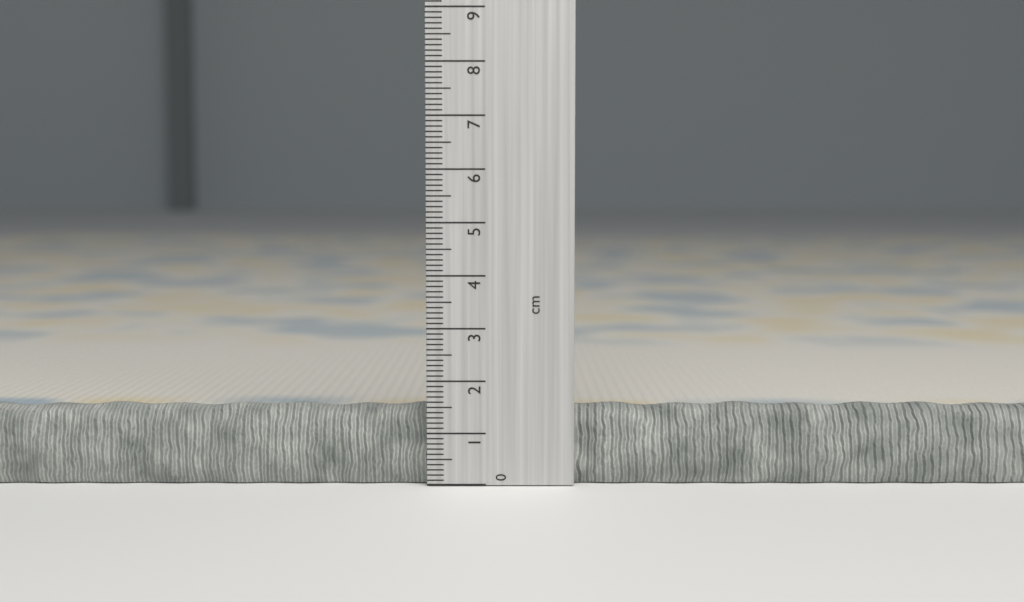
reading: 1.5 cm
